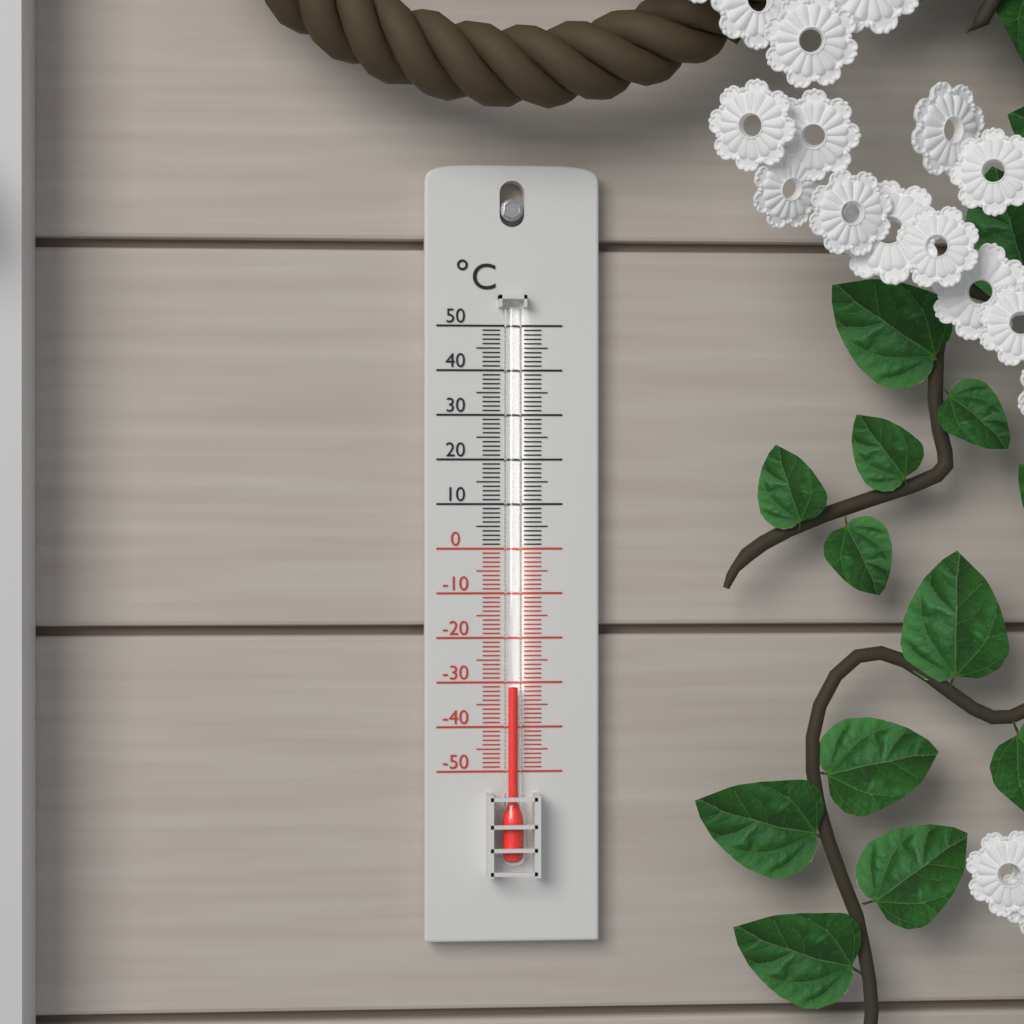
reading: -31 °C
